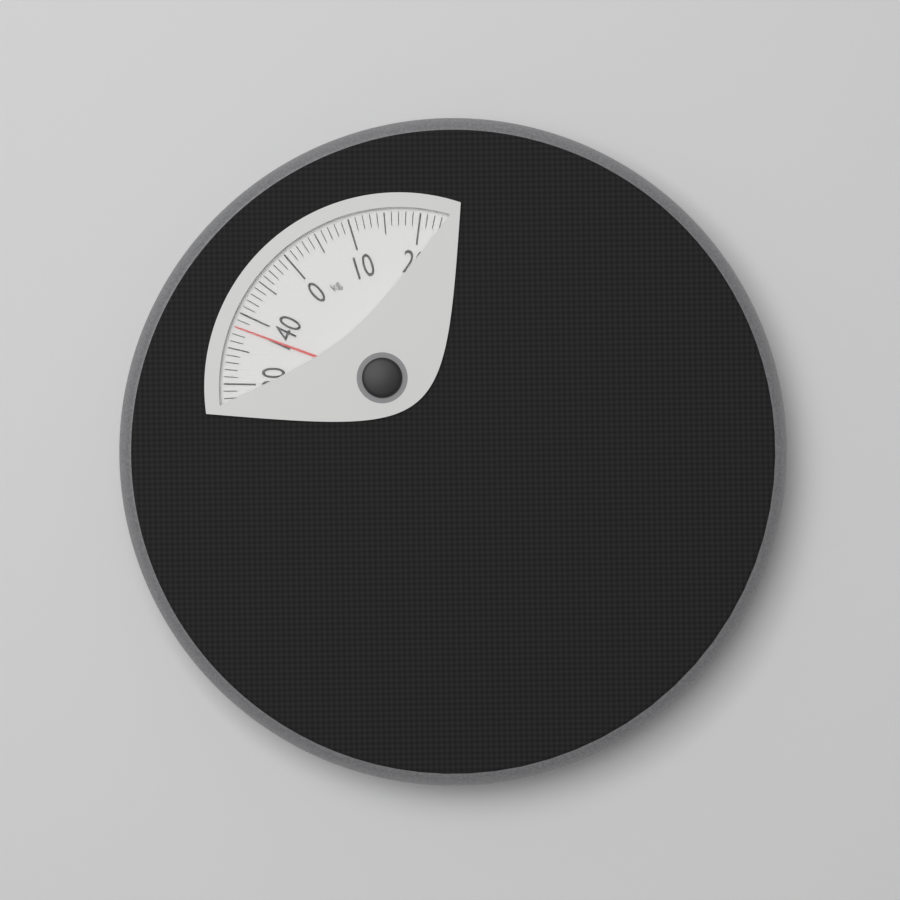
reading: 138 kg
